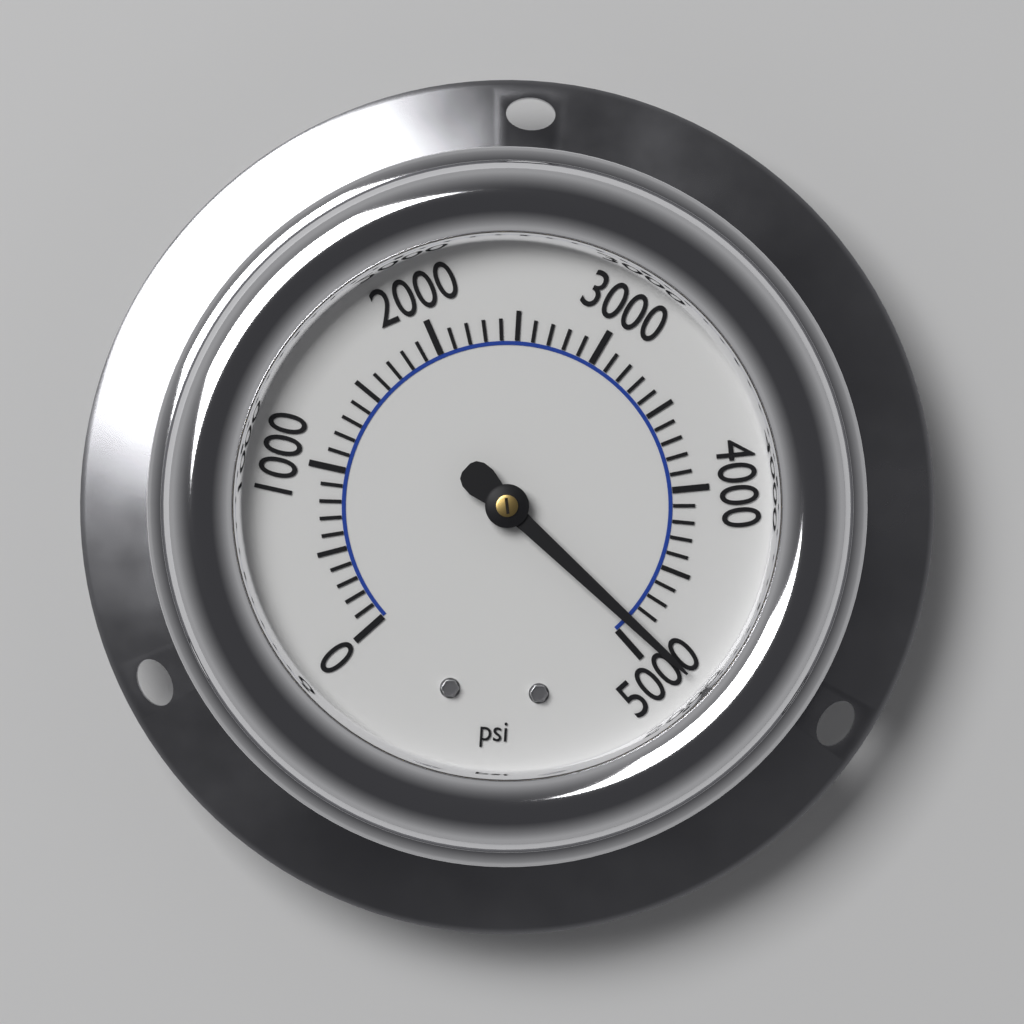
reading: 4900 psi
